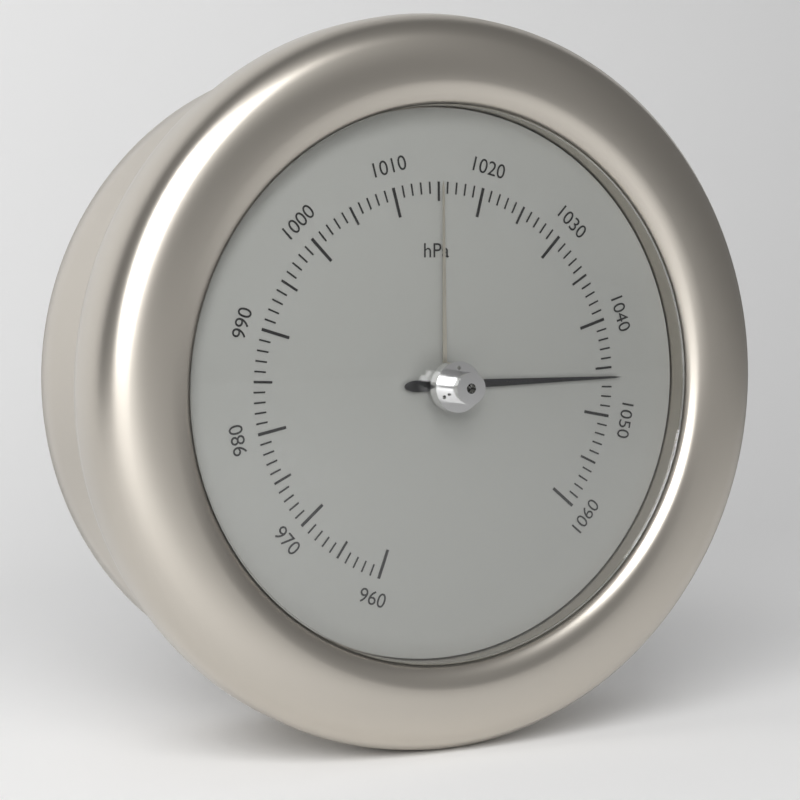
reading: 1046 hPa
